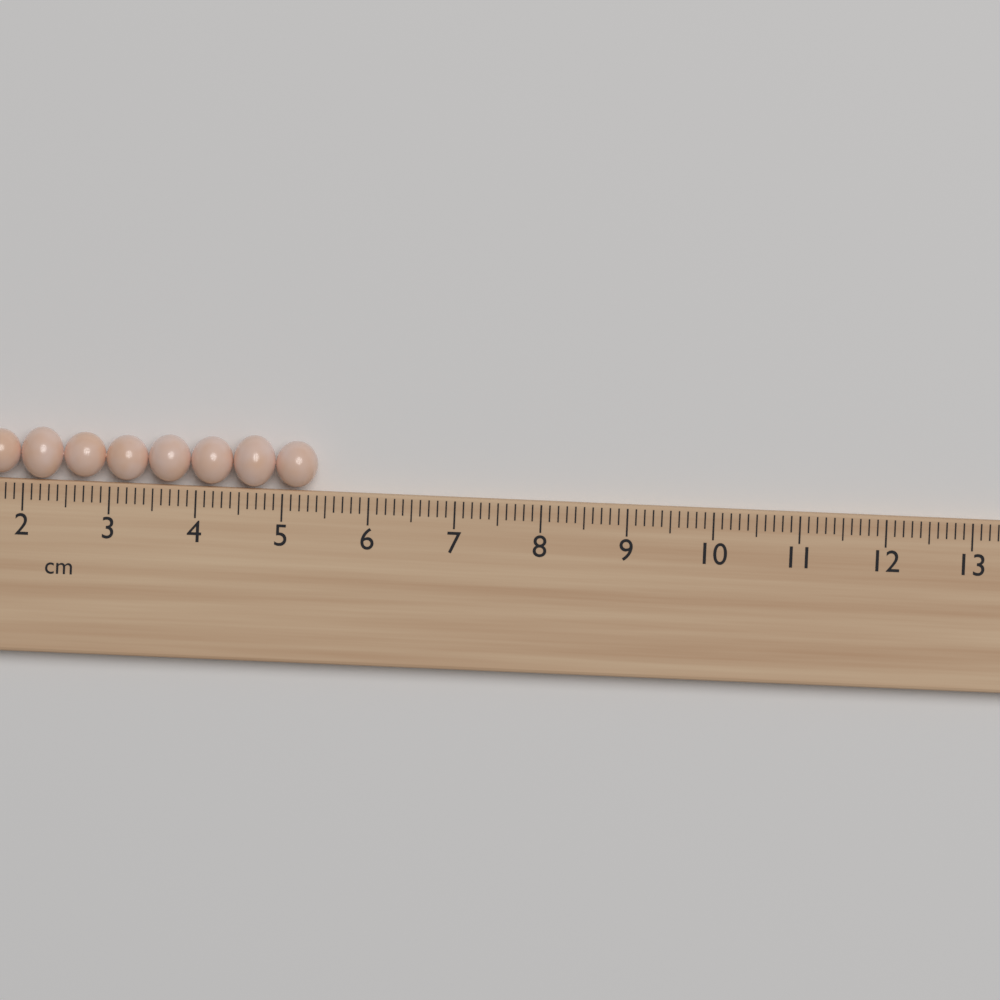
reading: 5.4 cm
